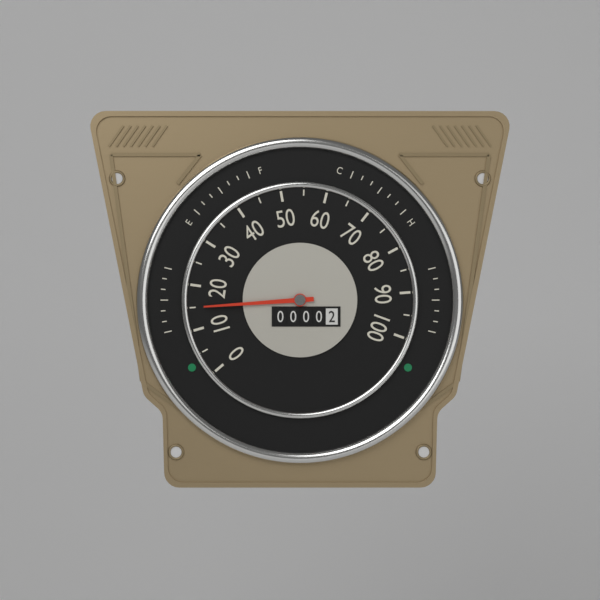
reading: 15 (no unit)
